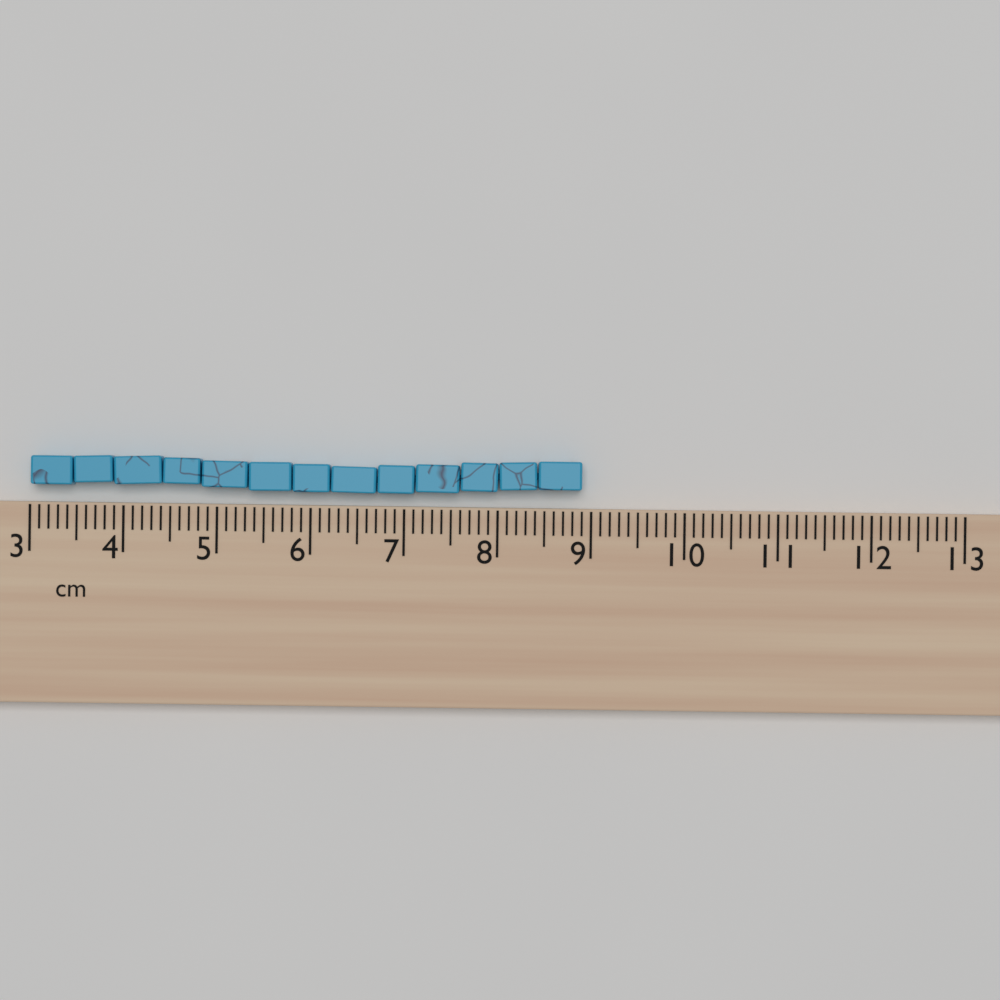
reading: 8.9 cm
